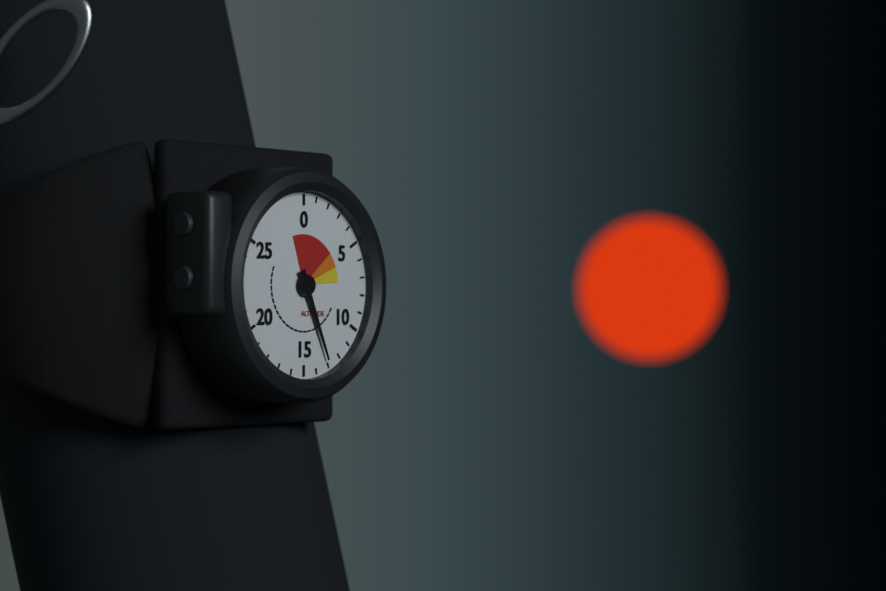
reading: 13 (no unit)
